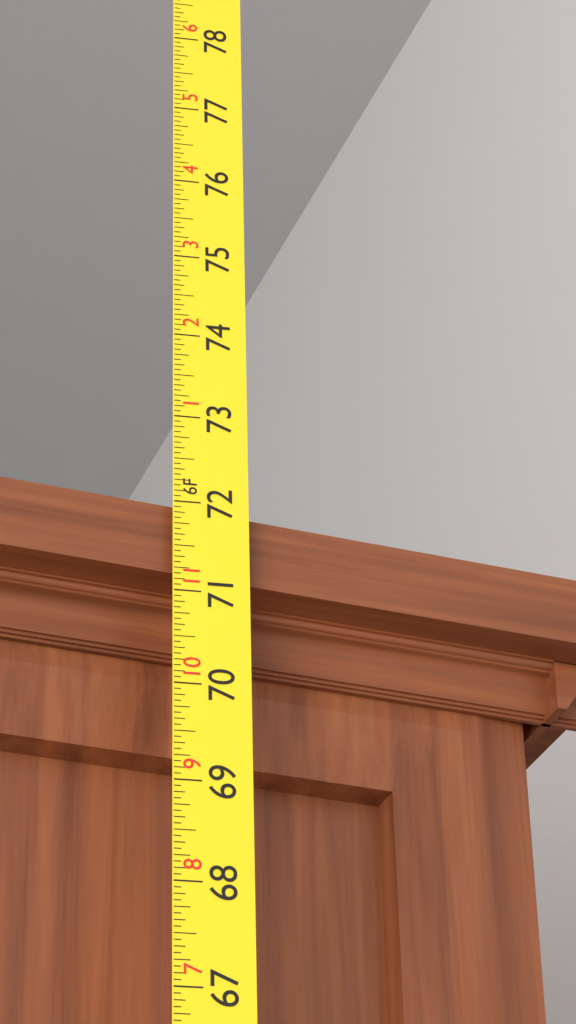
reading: 72.0000 in
